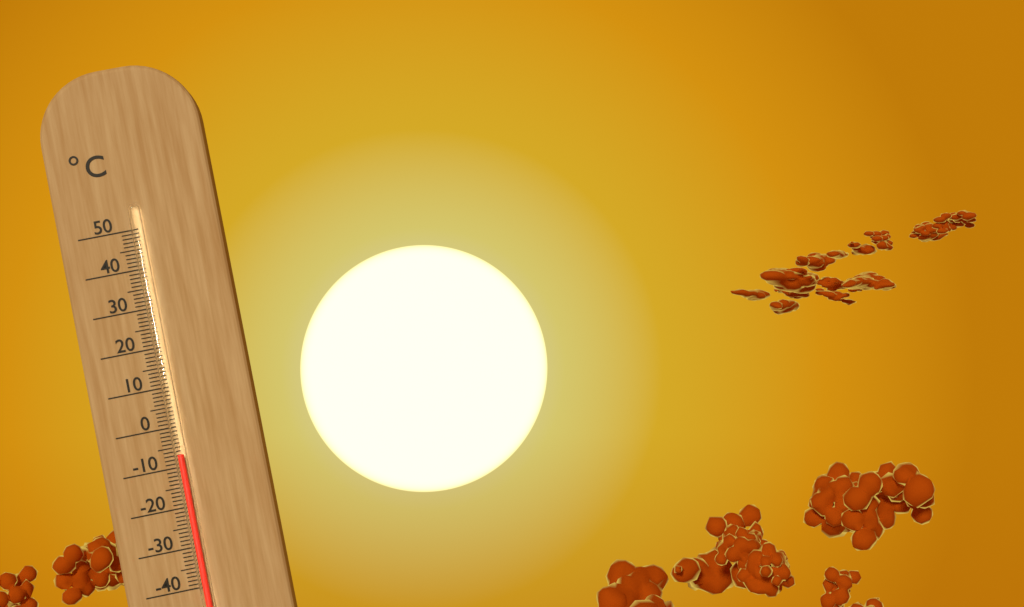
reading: -7 °C
